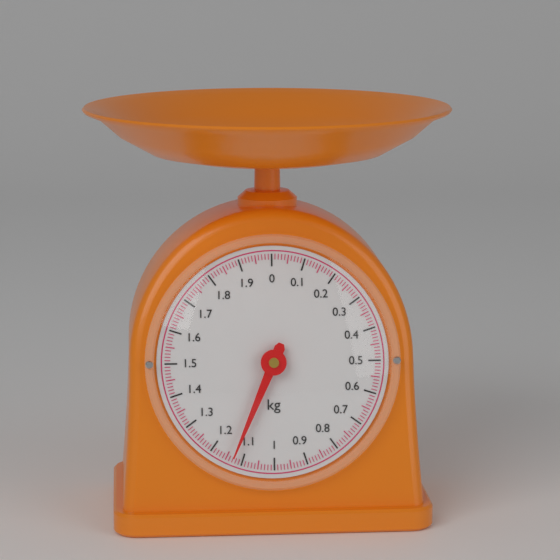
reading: 1.13 kg
